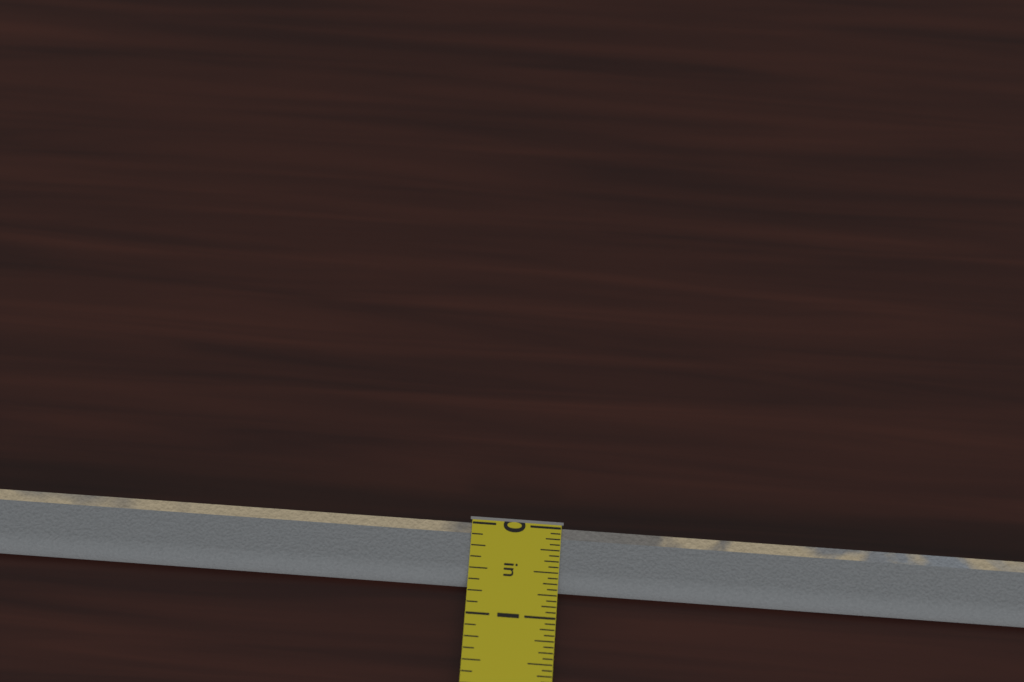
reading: 0.6875 in
